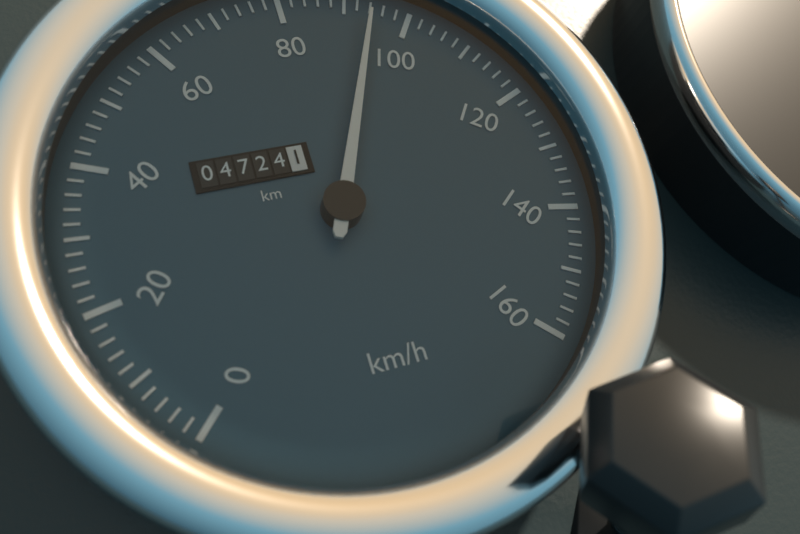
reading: 94 km/h
